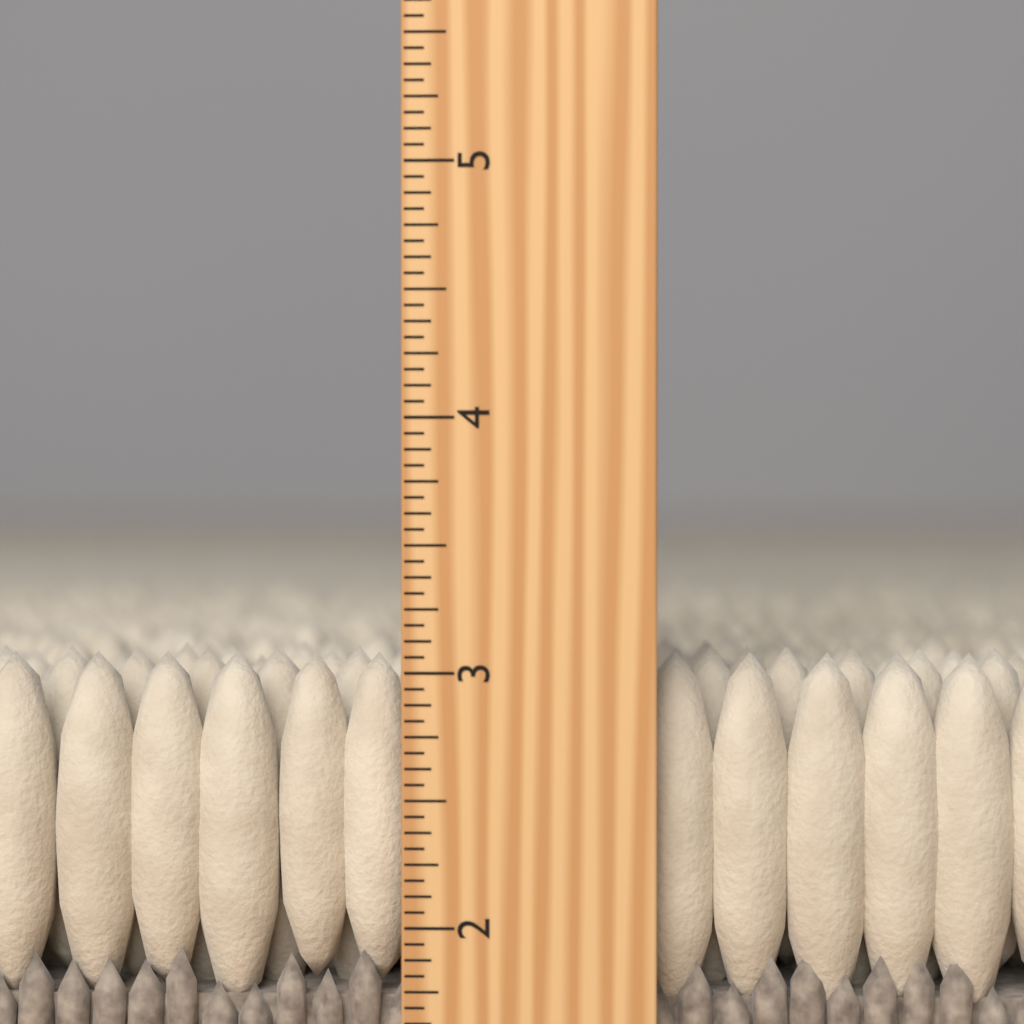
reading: 3.0625 inch
